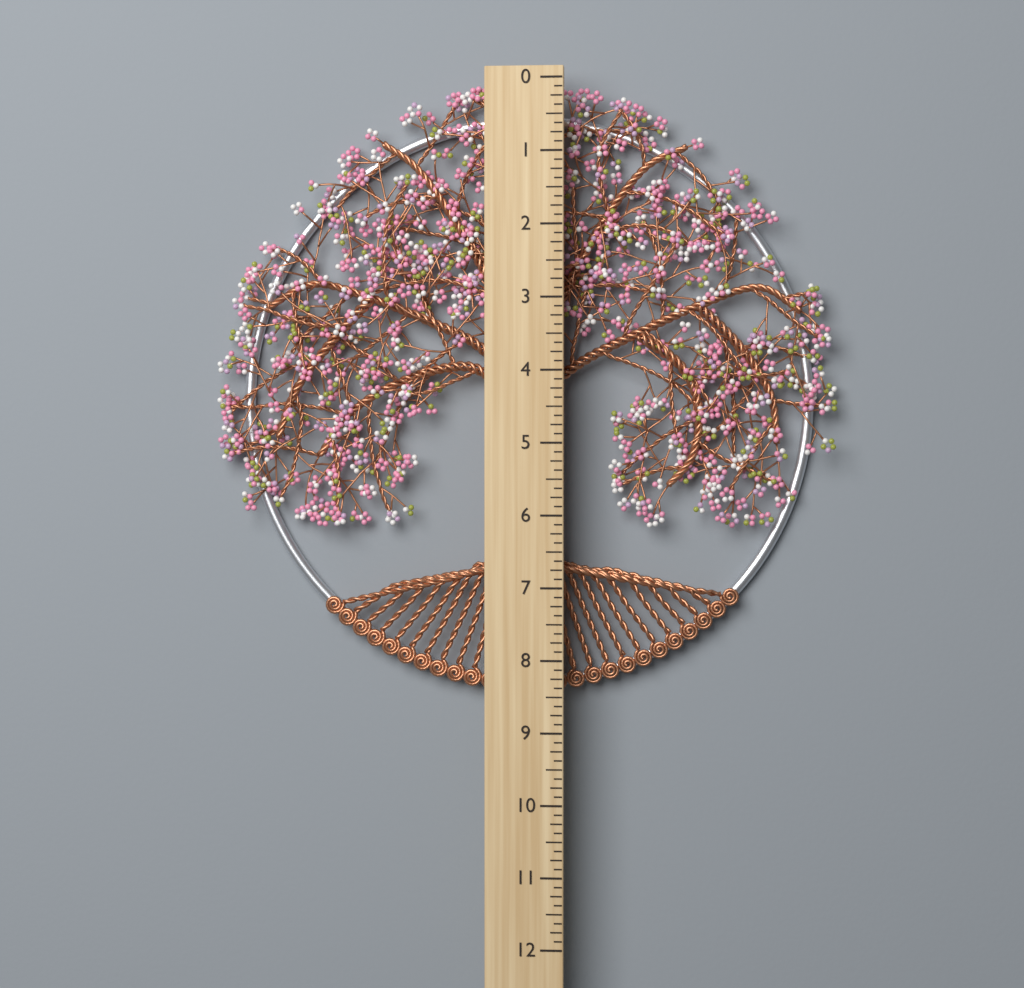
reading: 8.500 (no unit)
